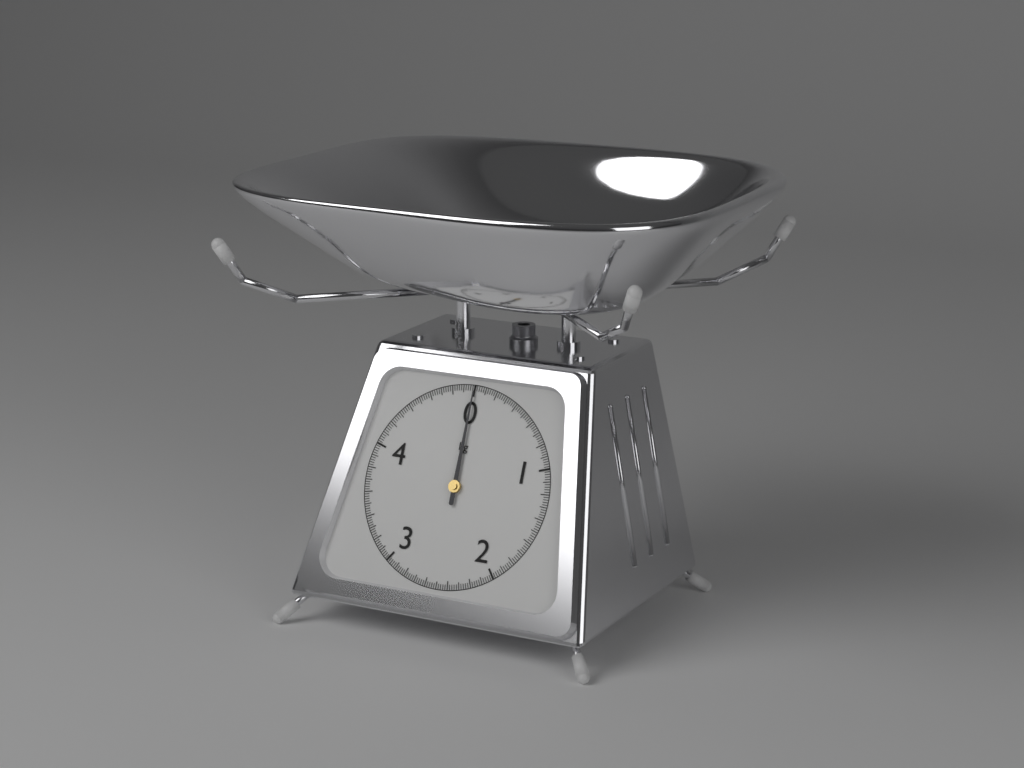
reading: 0.00 kg
